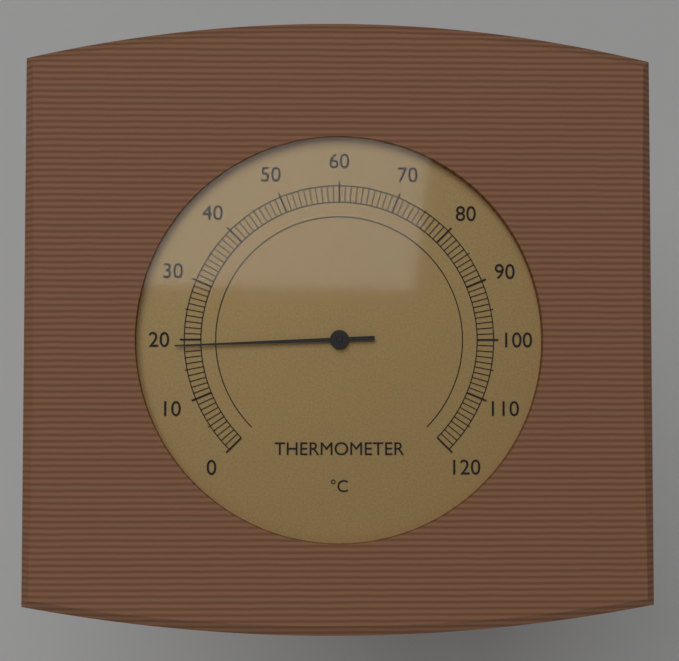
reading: 19 °C
